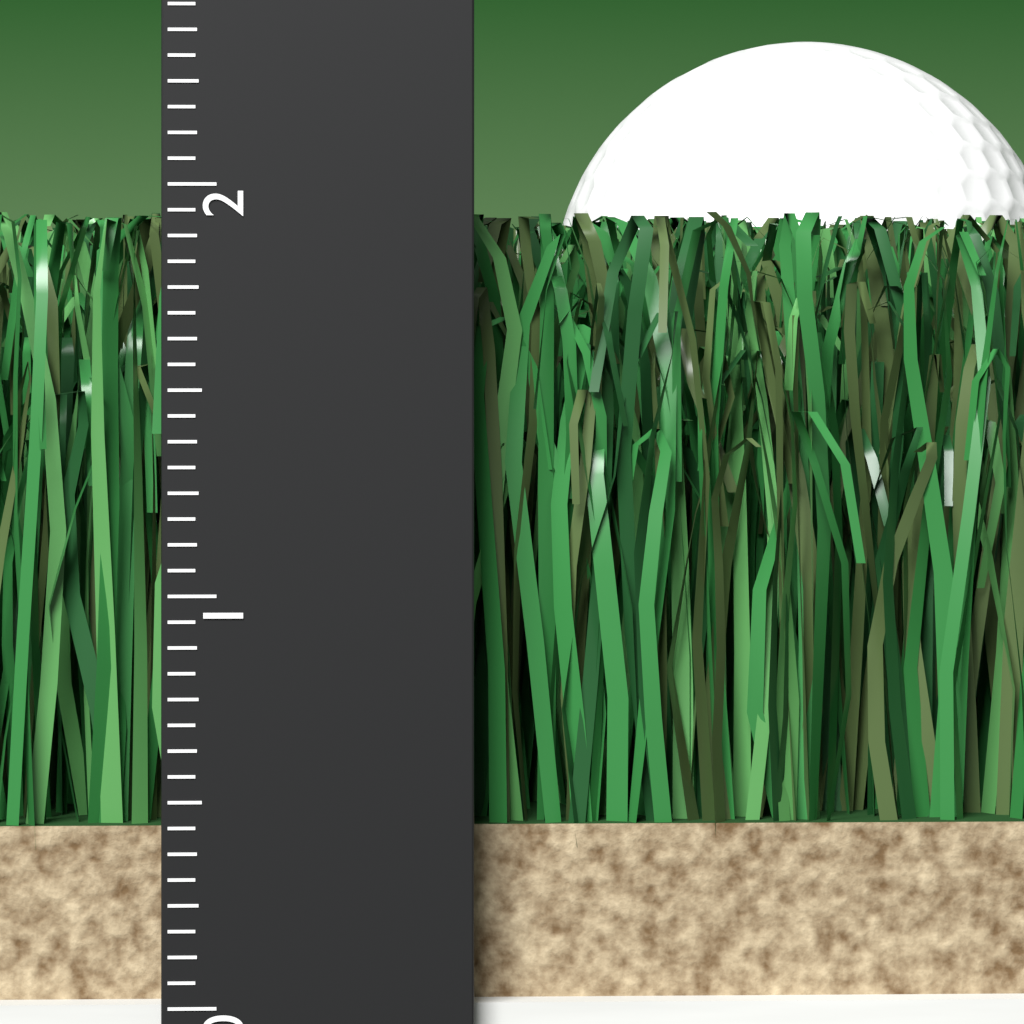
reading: 1.9375 (no unit)
